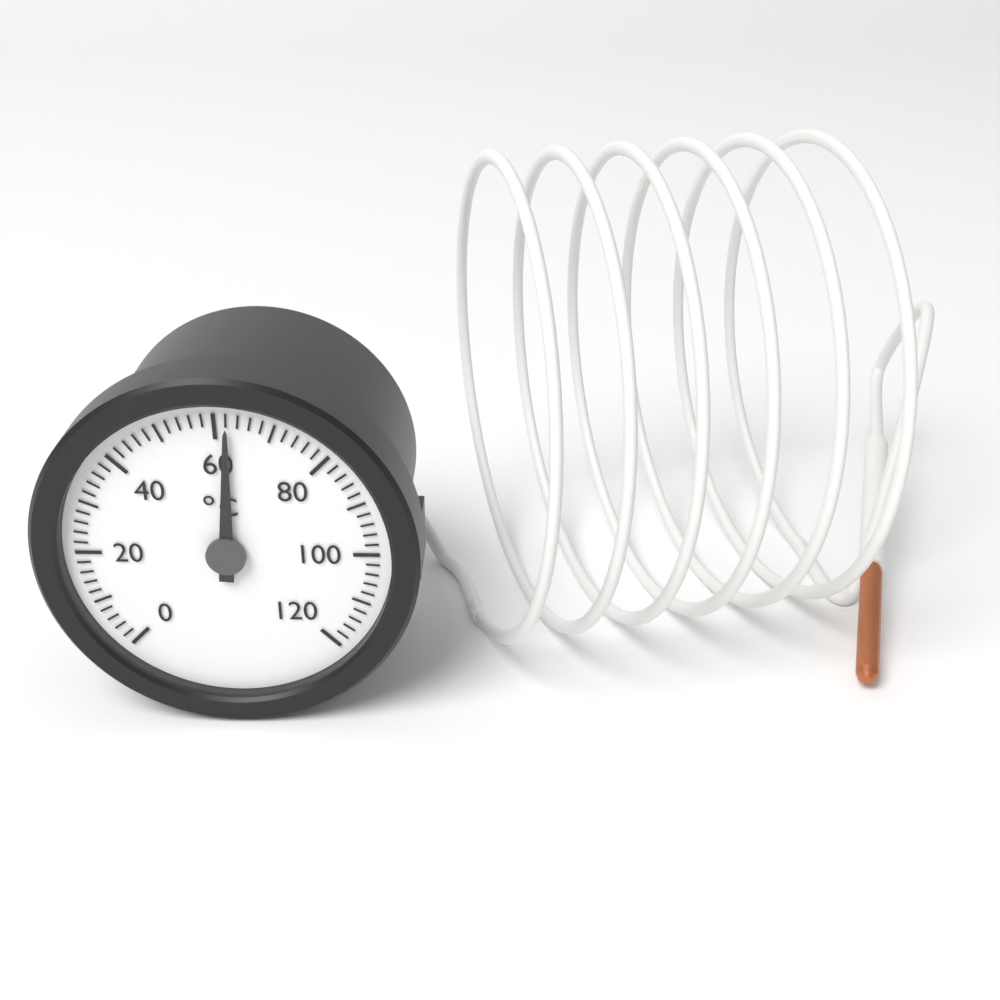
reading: 62 °C
